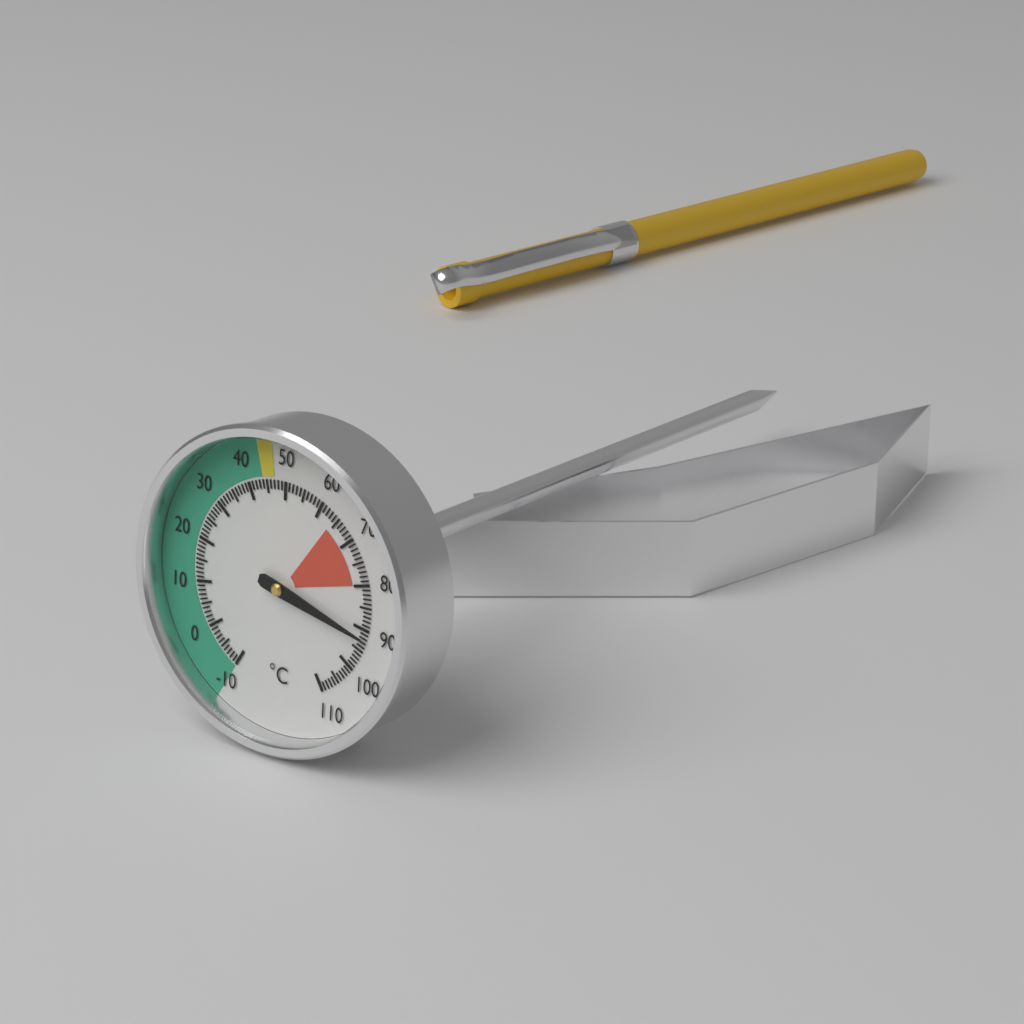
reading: 92 °C
